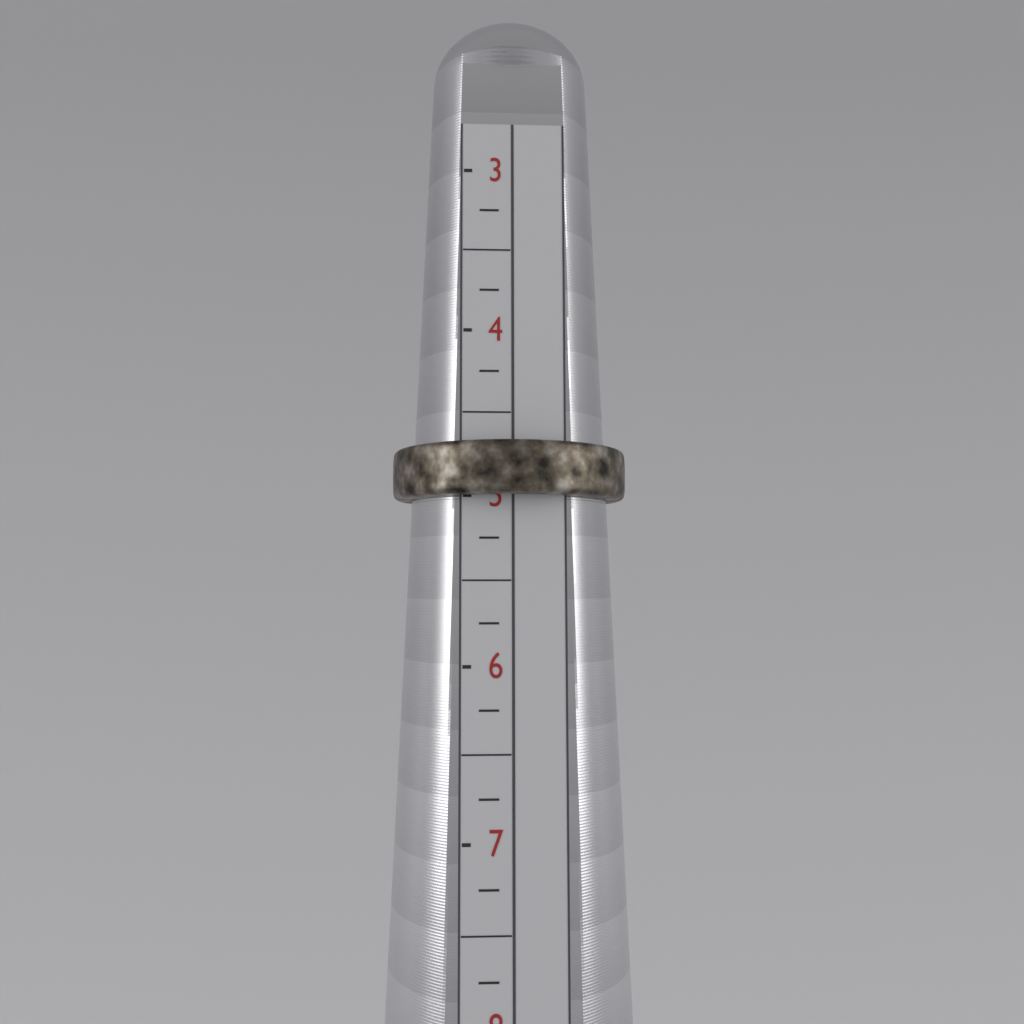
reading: 5.00 (no unit)
